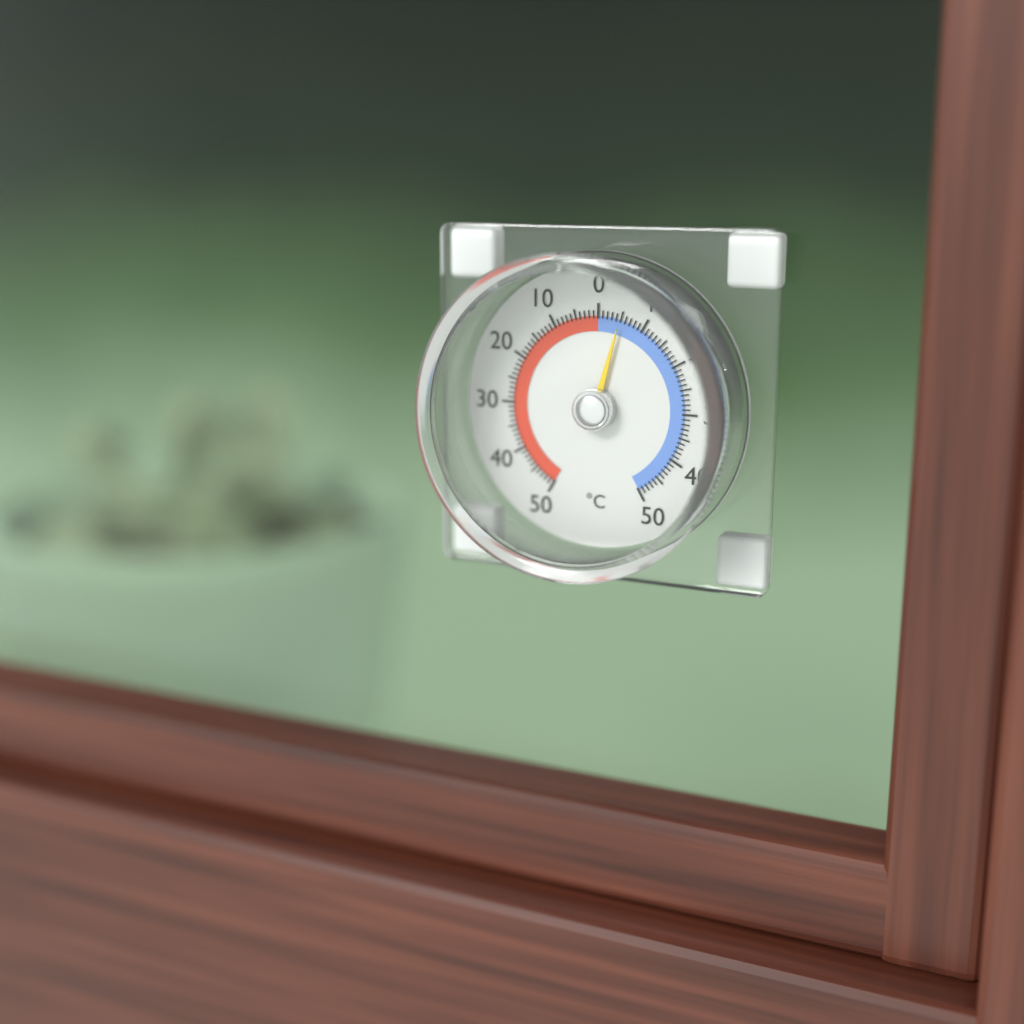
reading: -5 °C
